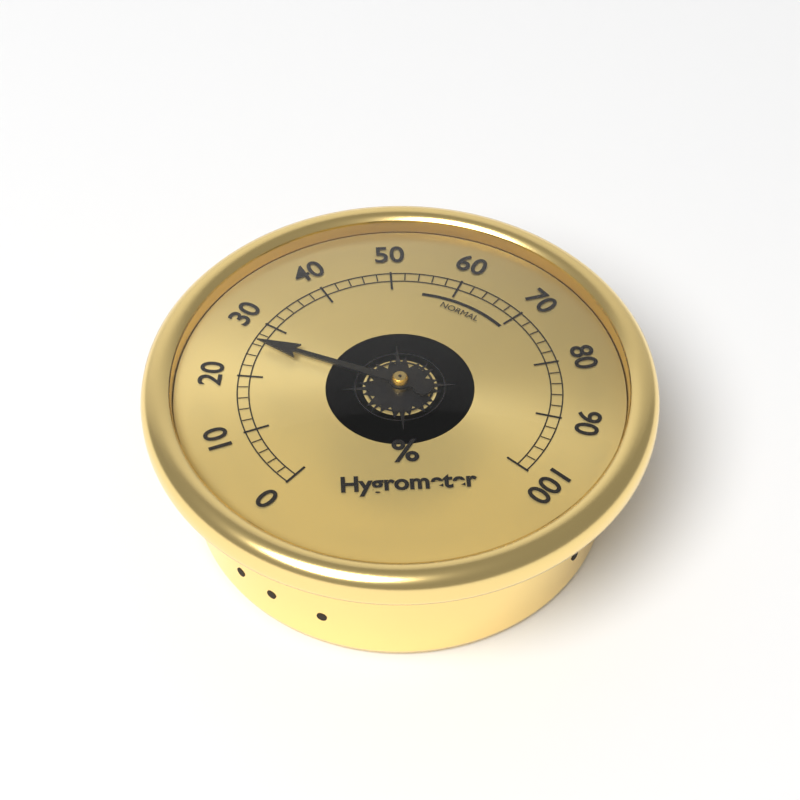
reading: 26 %
